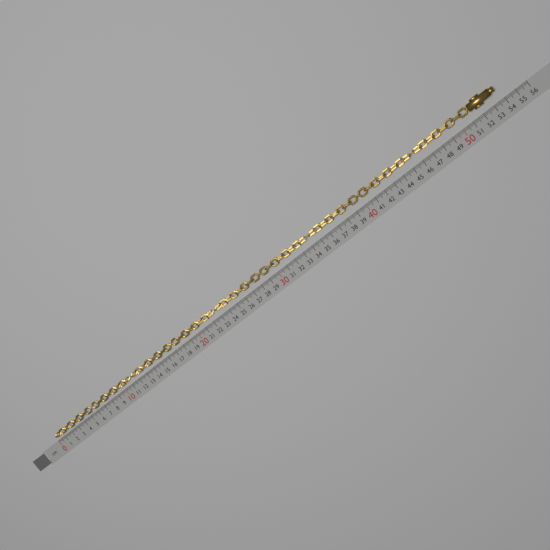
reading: 53.7 cm
